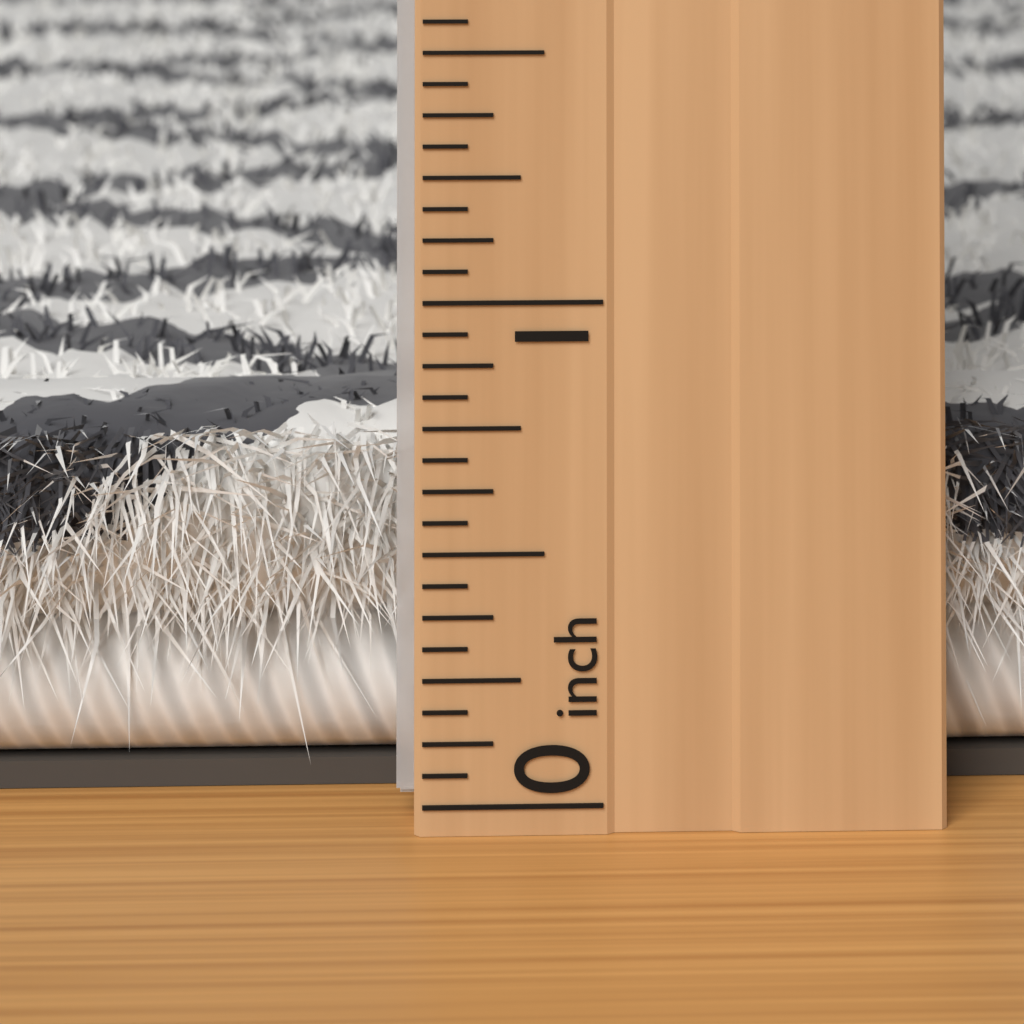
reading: 0.6875 inch
